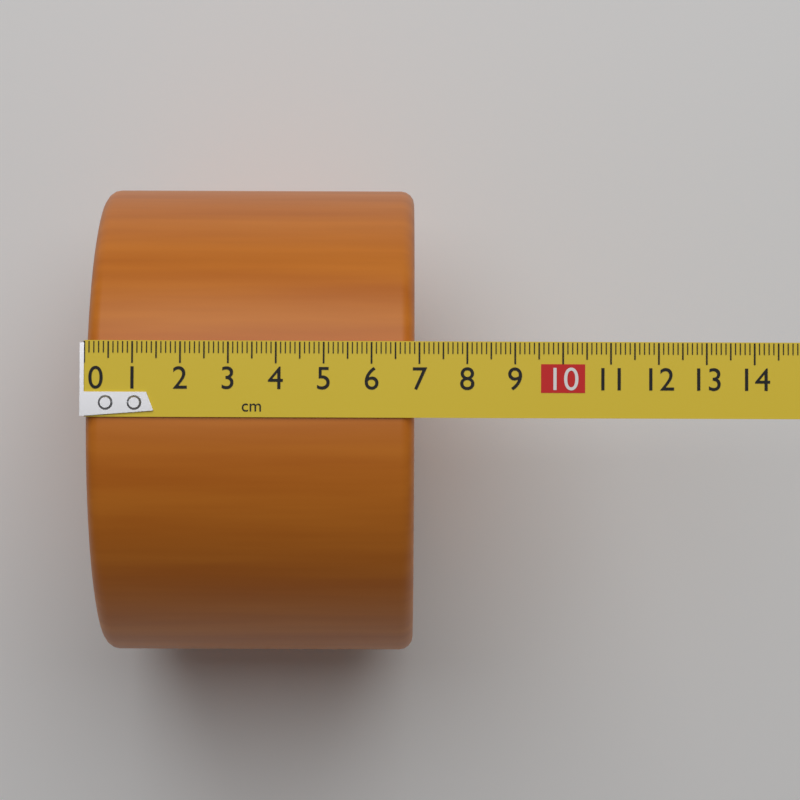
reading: 6.9 cm
